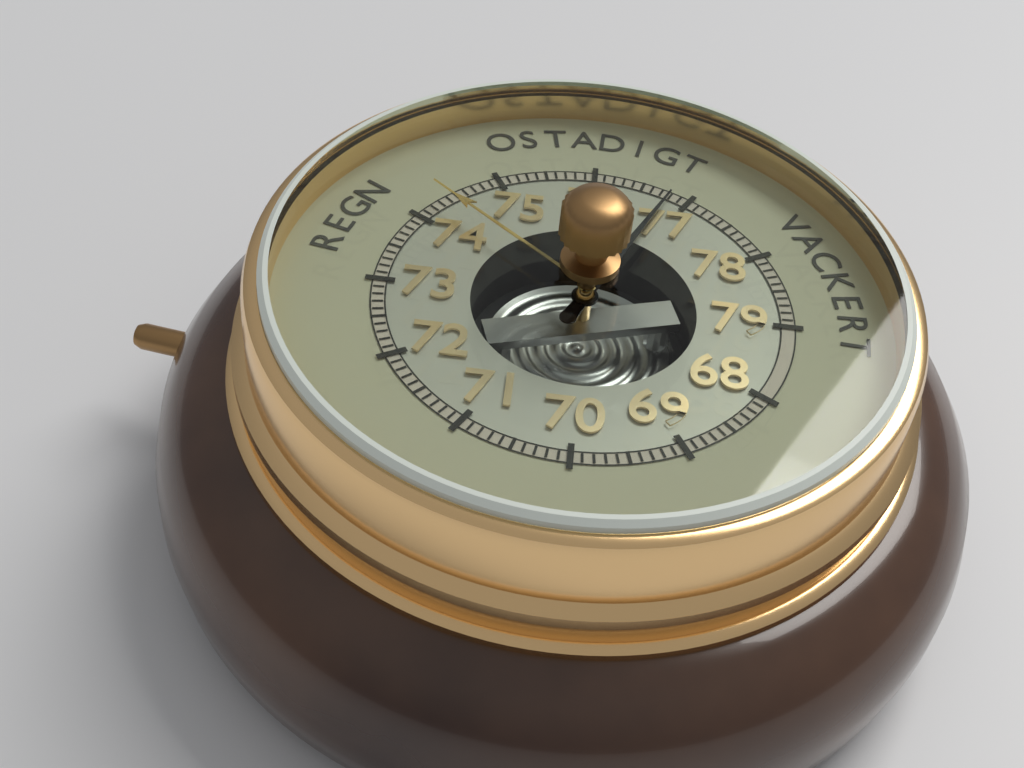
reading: 76.8 (no unit)
